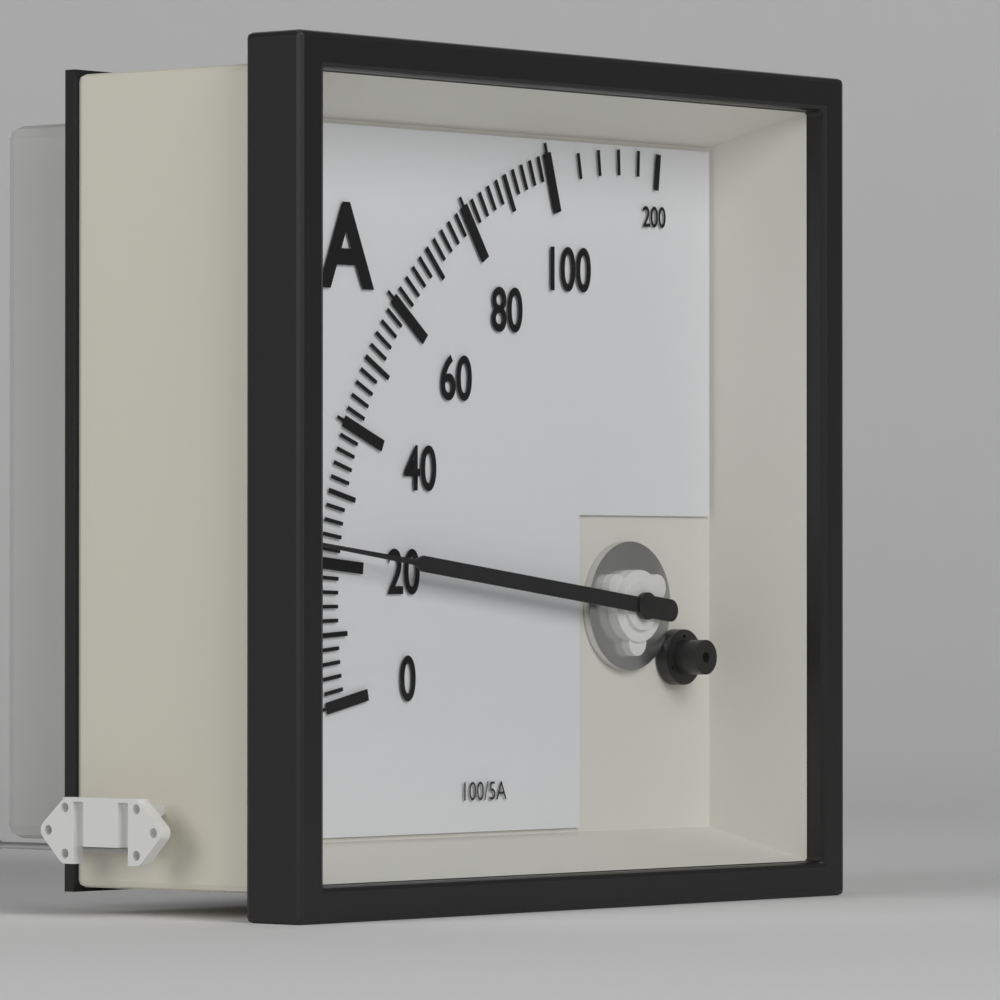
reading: 22 A
